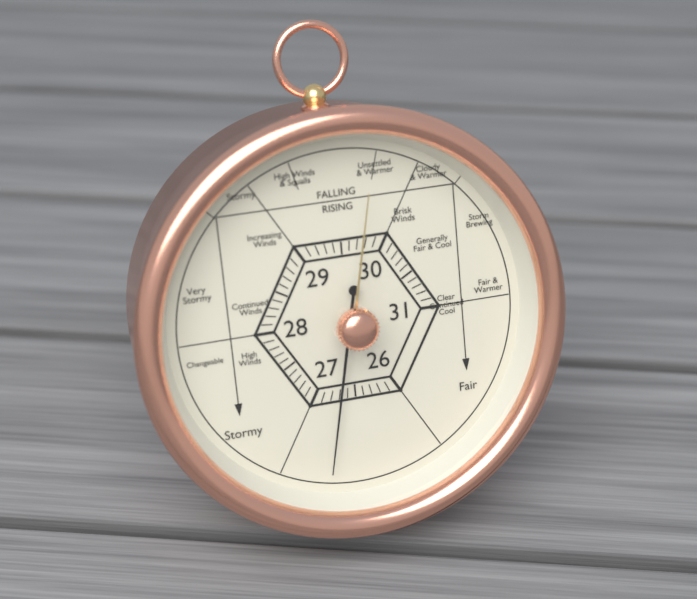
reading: 26.7 (no unit)
